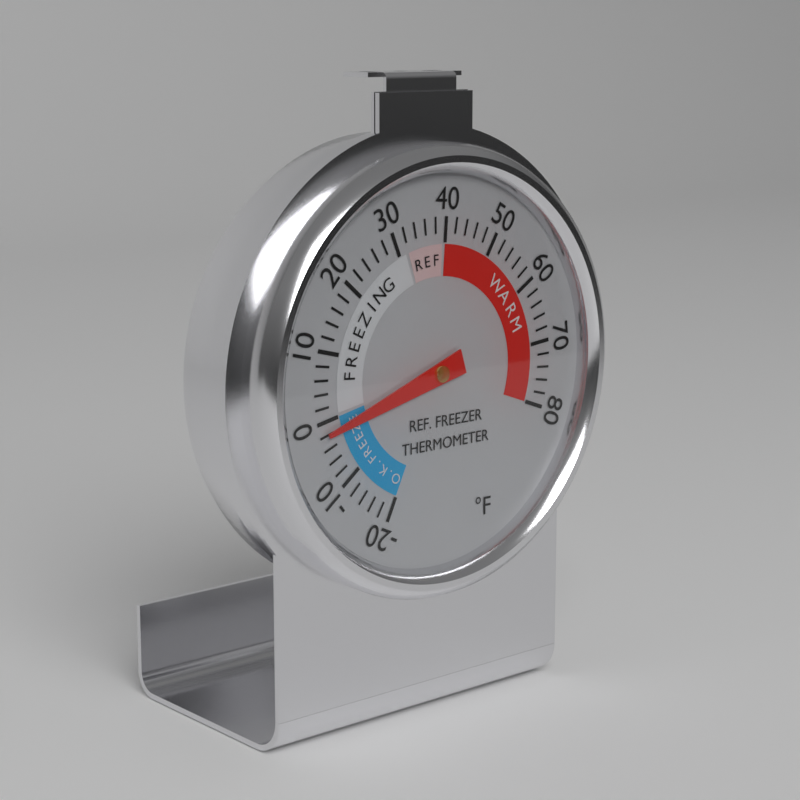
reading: -2 °F
